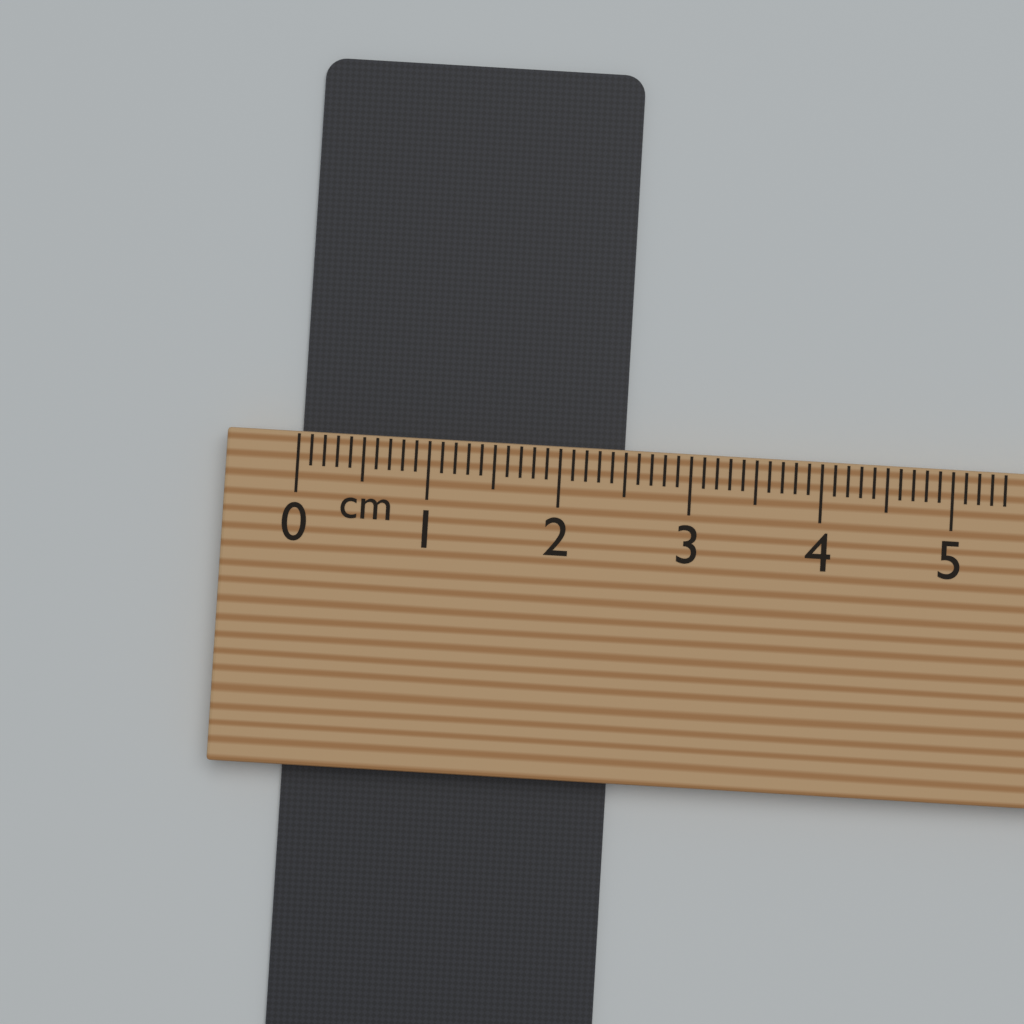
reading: 2.5 cm
